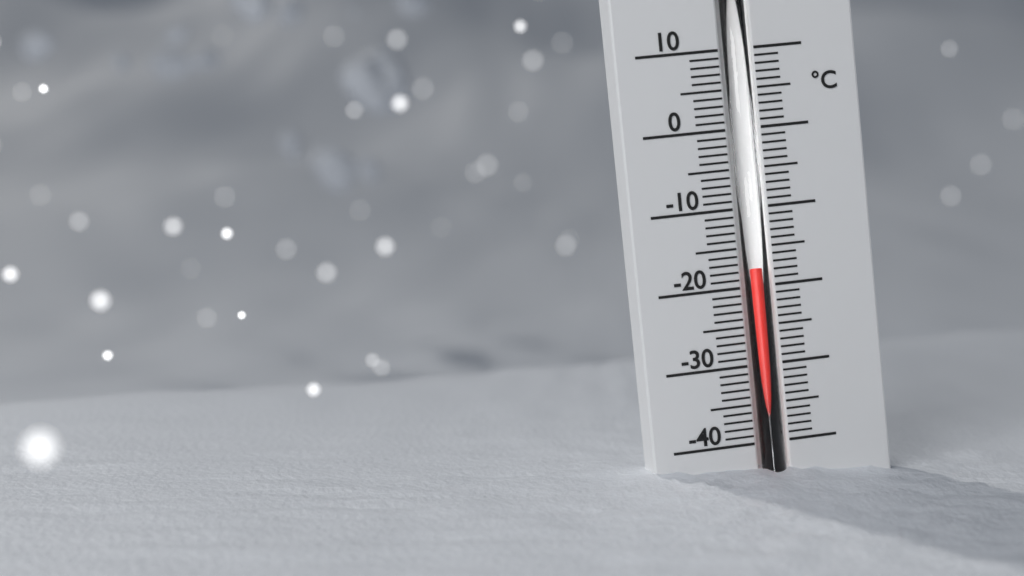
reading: -17.5 °C
